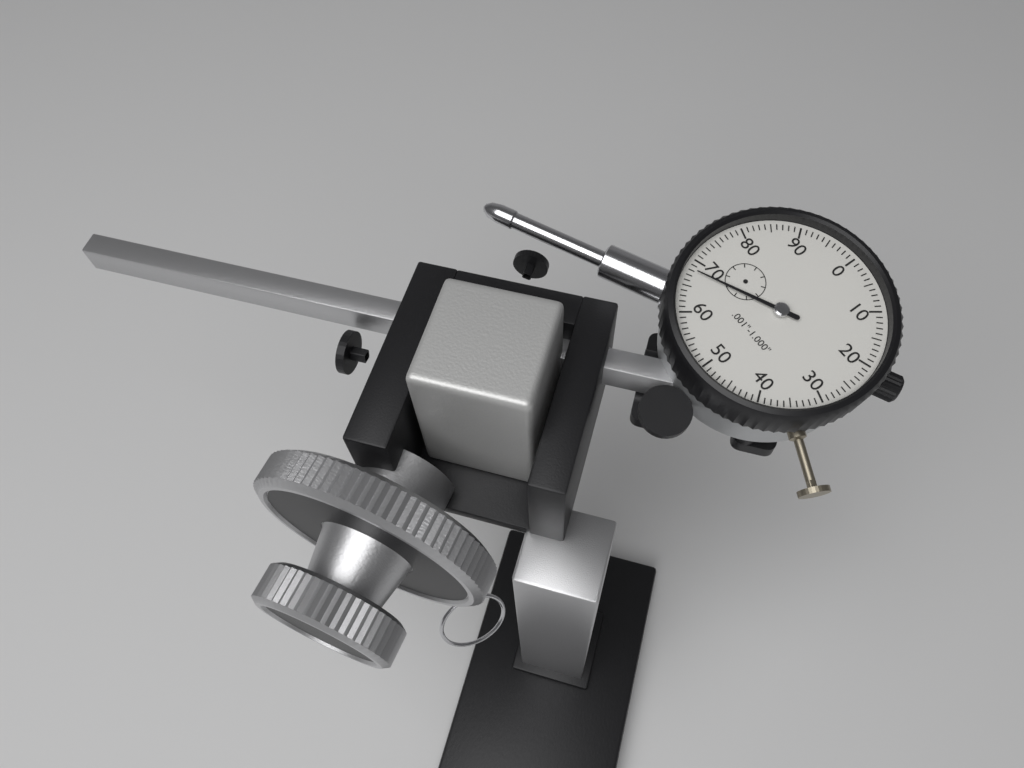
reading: 0.068 in
